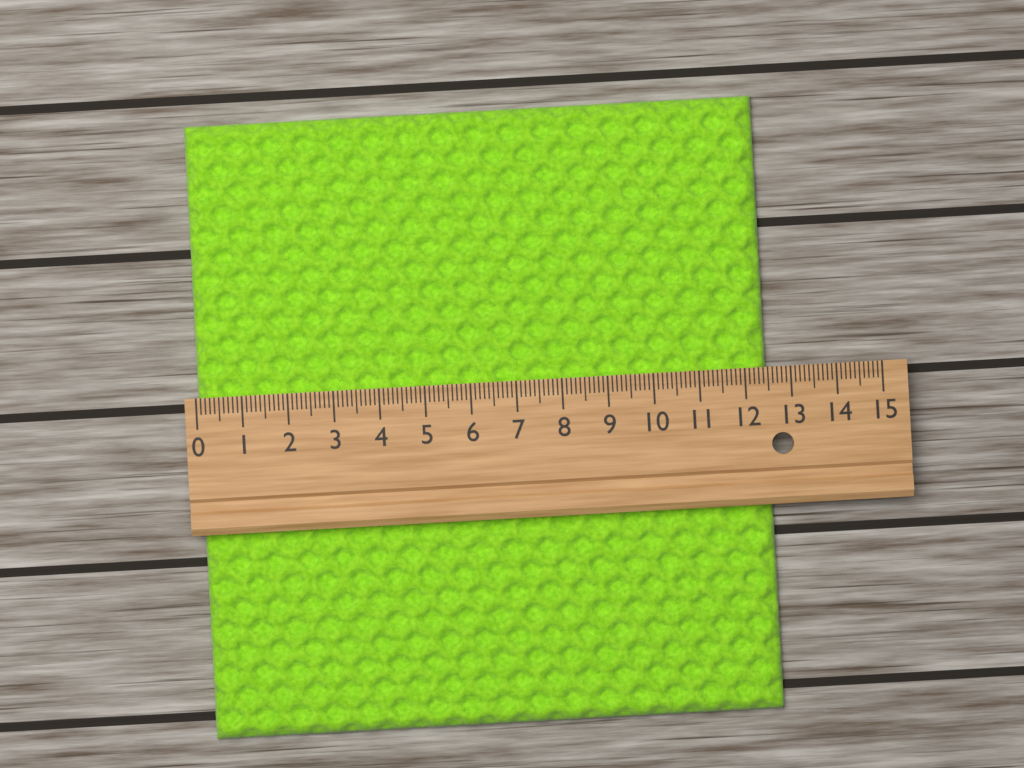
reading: 12.5 (no unit)
